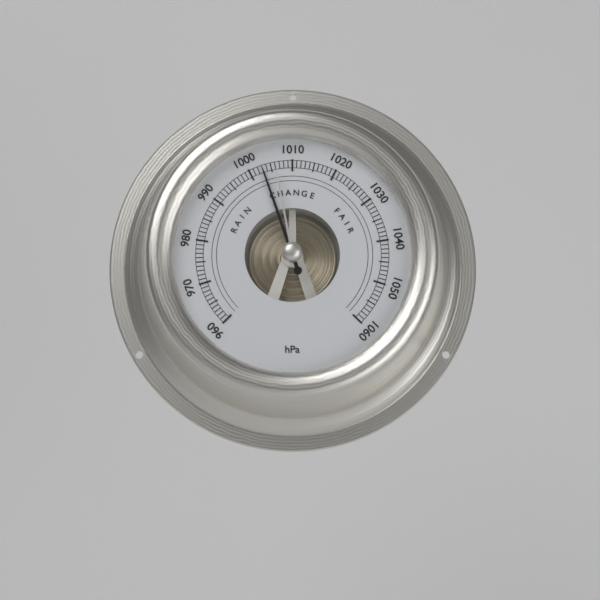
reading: 1003 hPa
